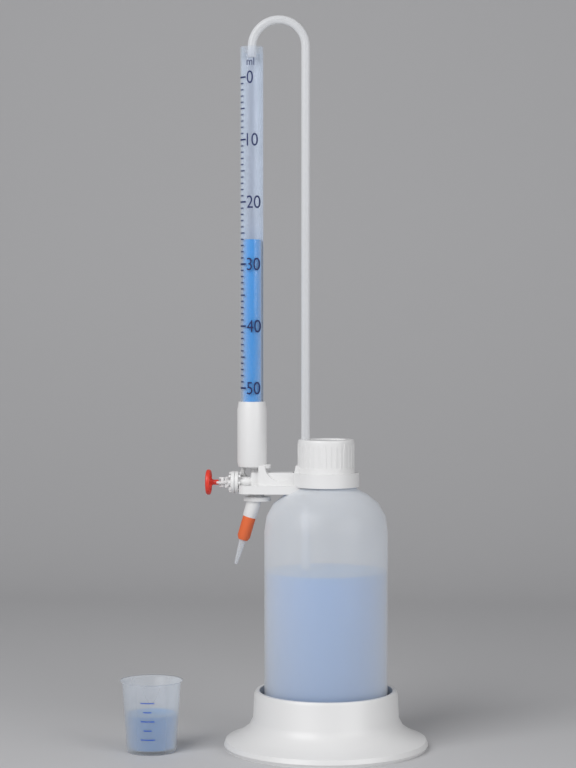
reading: 26 ml
